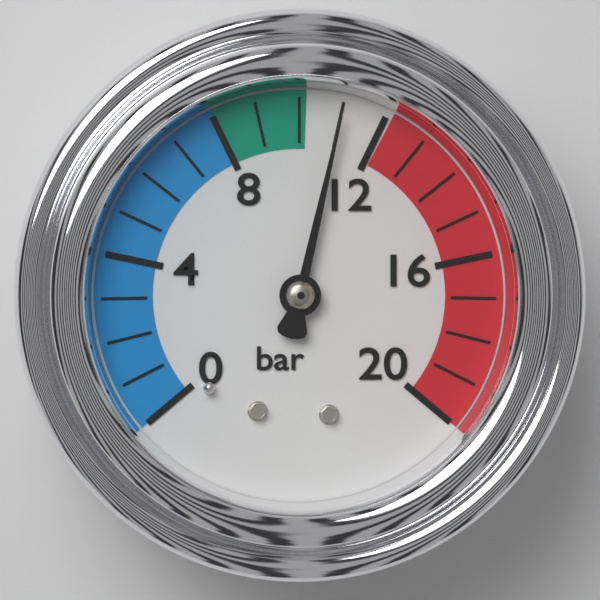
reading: 11 bar
